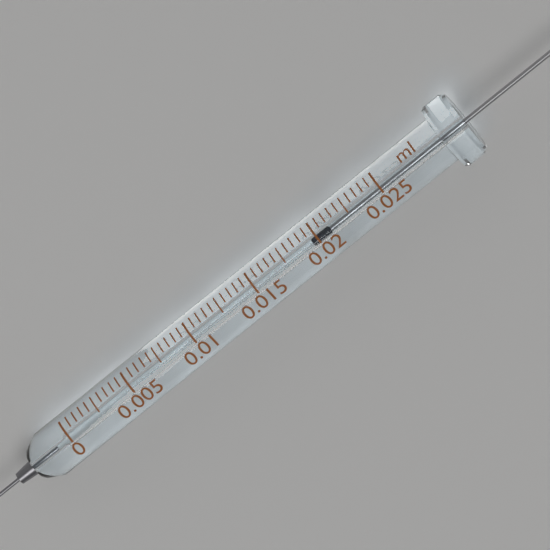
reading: 0.0195 ml
